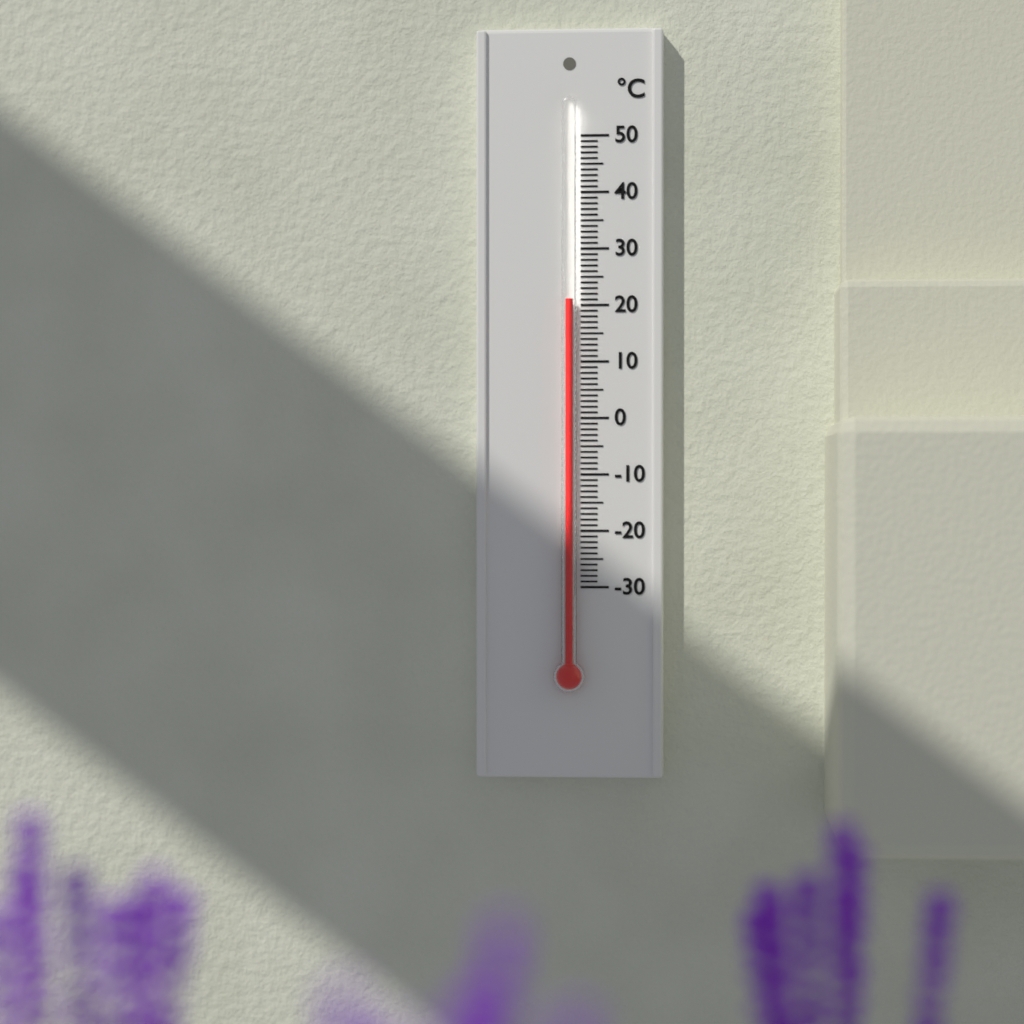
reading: 21 °C
